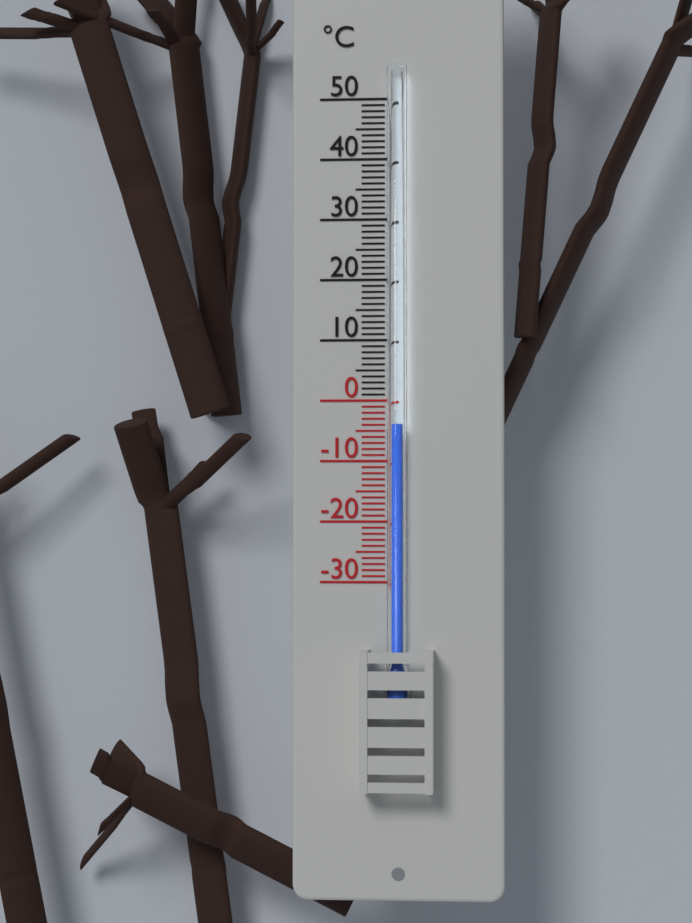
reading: -4 °C
